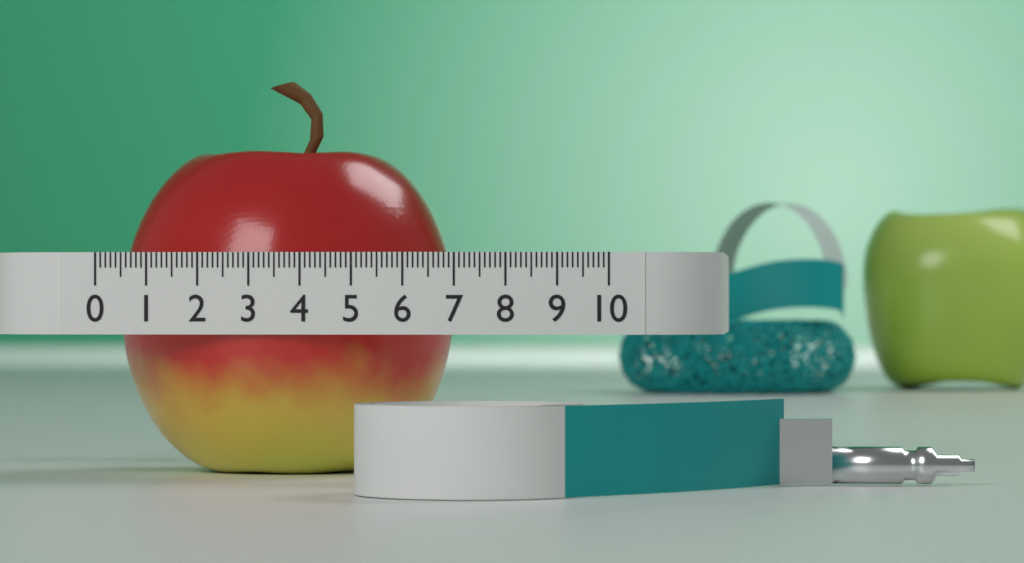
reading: 6.7 (no unit)
